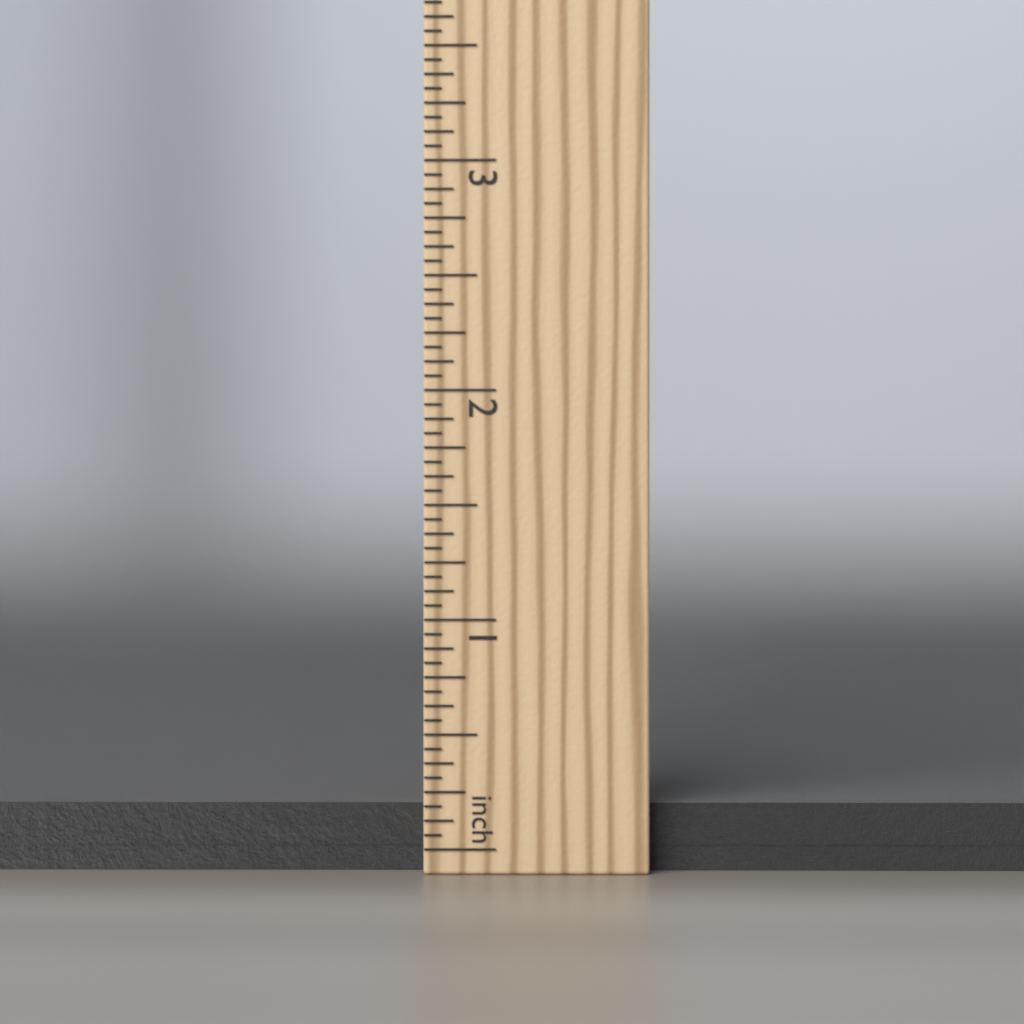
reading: 0.1875 in
